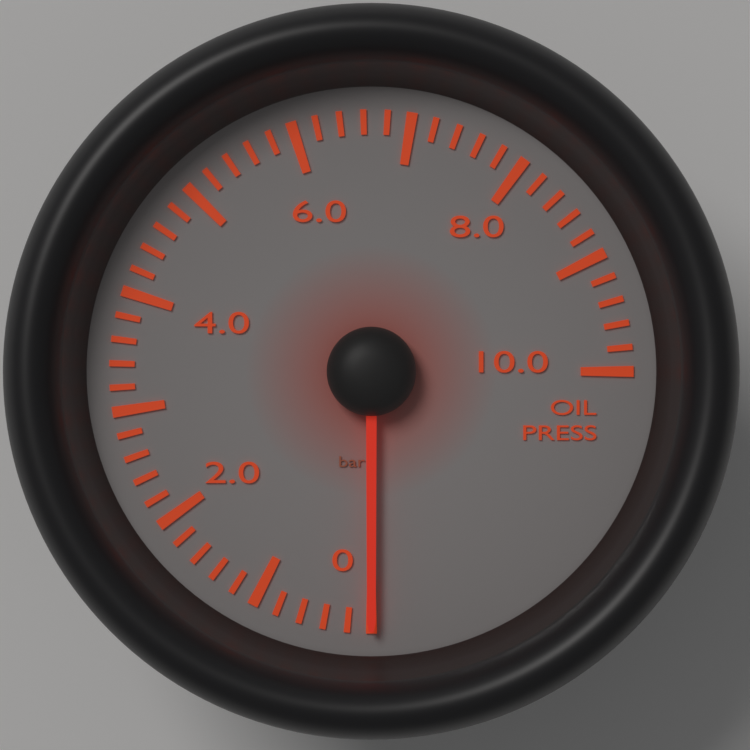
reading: 0.0 bar
